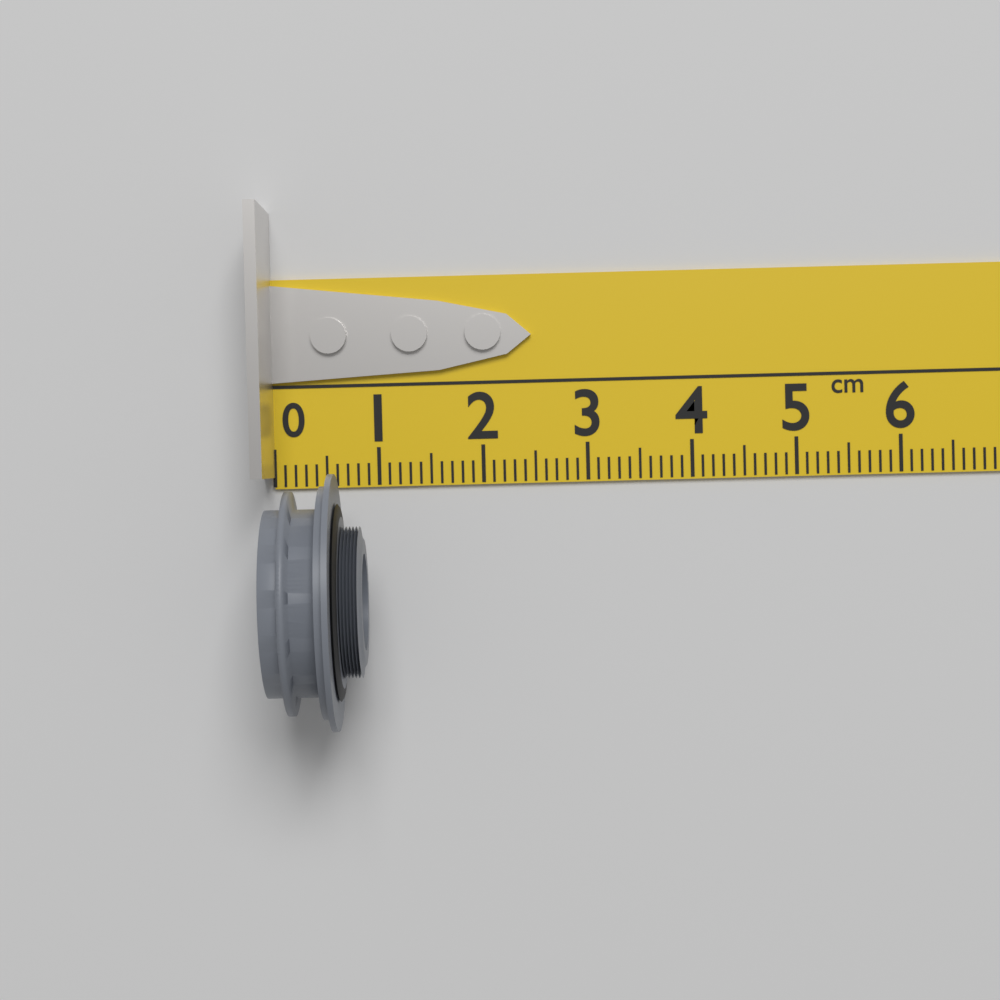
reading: 0.9 cm
